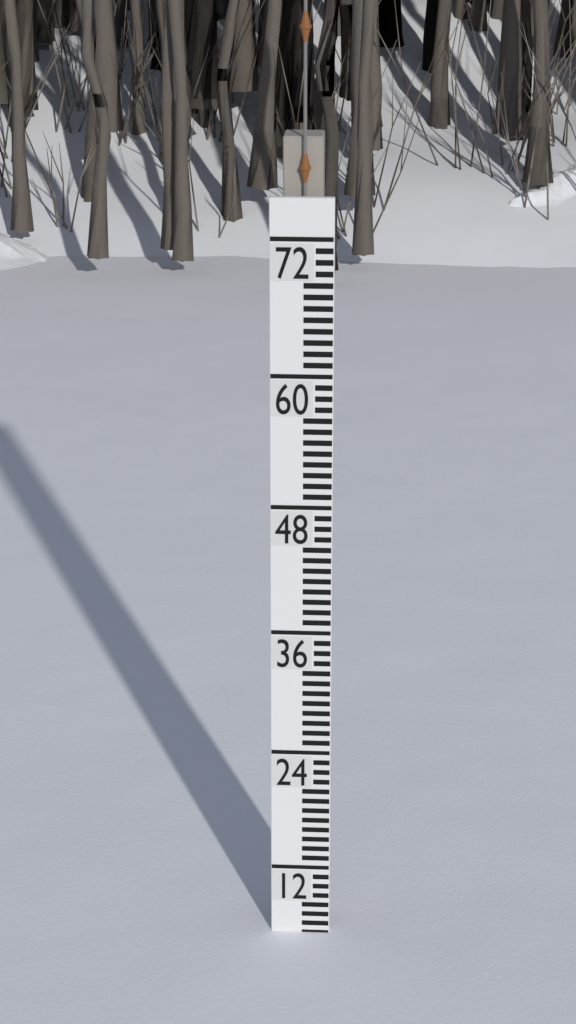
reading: 5 (no unit)
